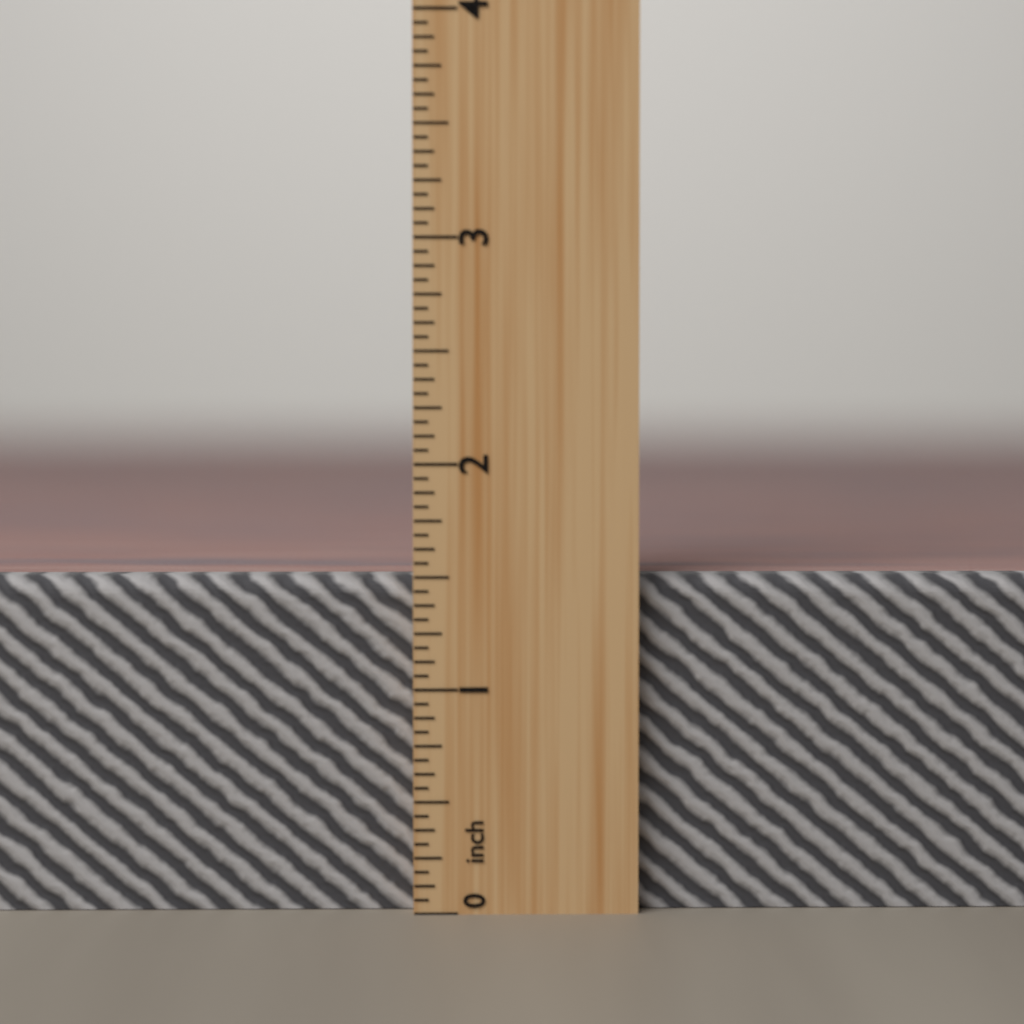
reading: 1.5000 inch
